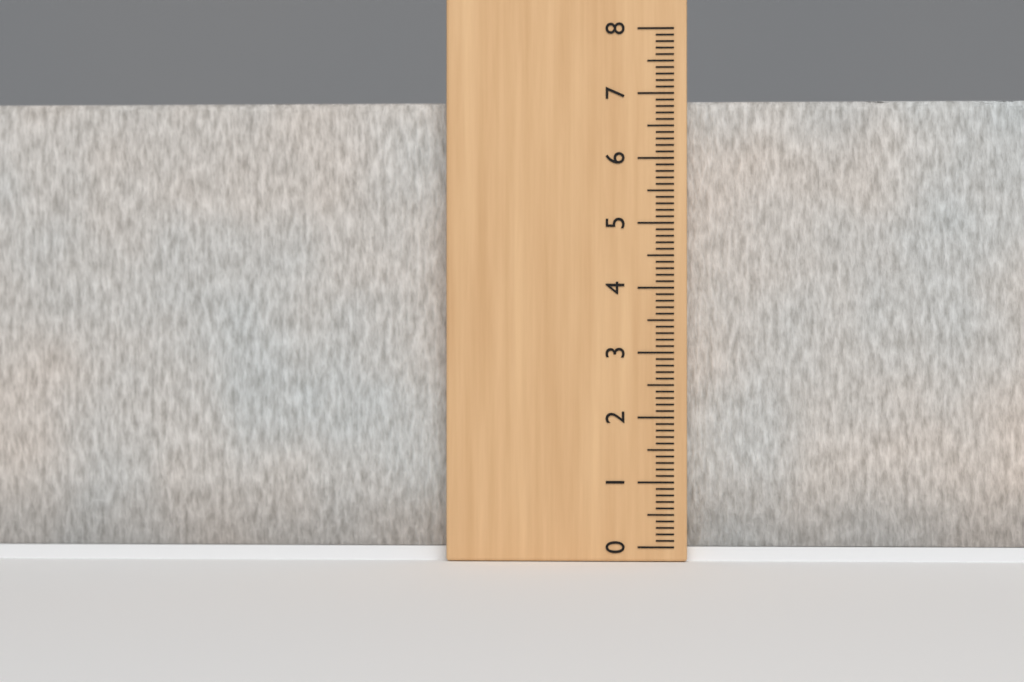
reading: 6.9 (no unit)
